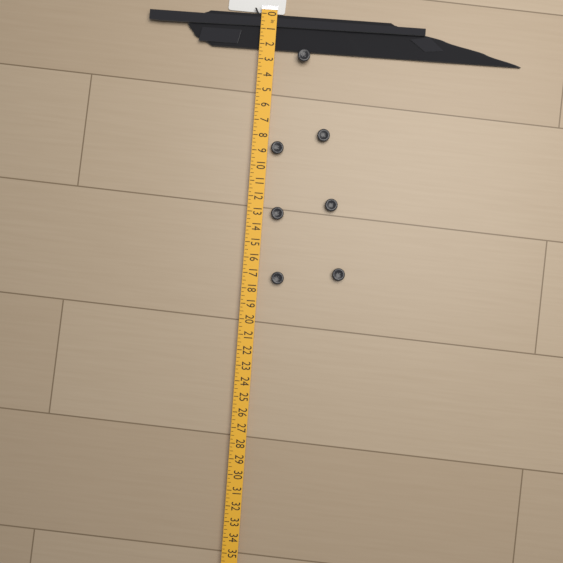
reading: 2.25 in
